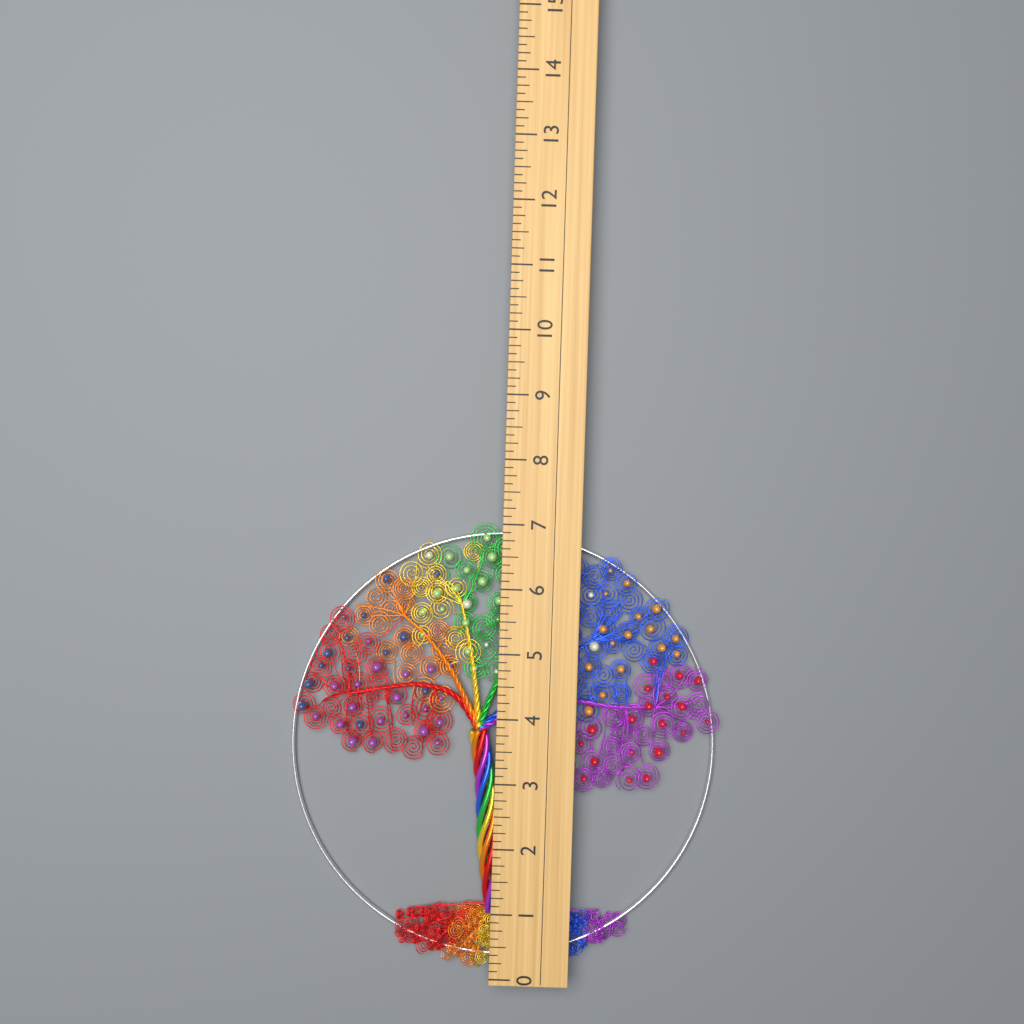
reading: 7.000 (no unit)
